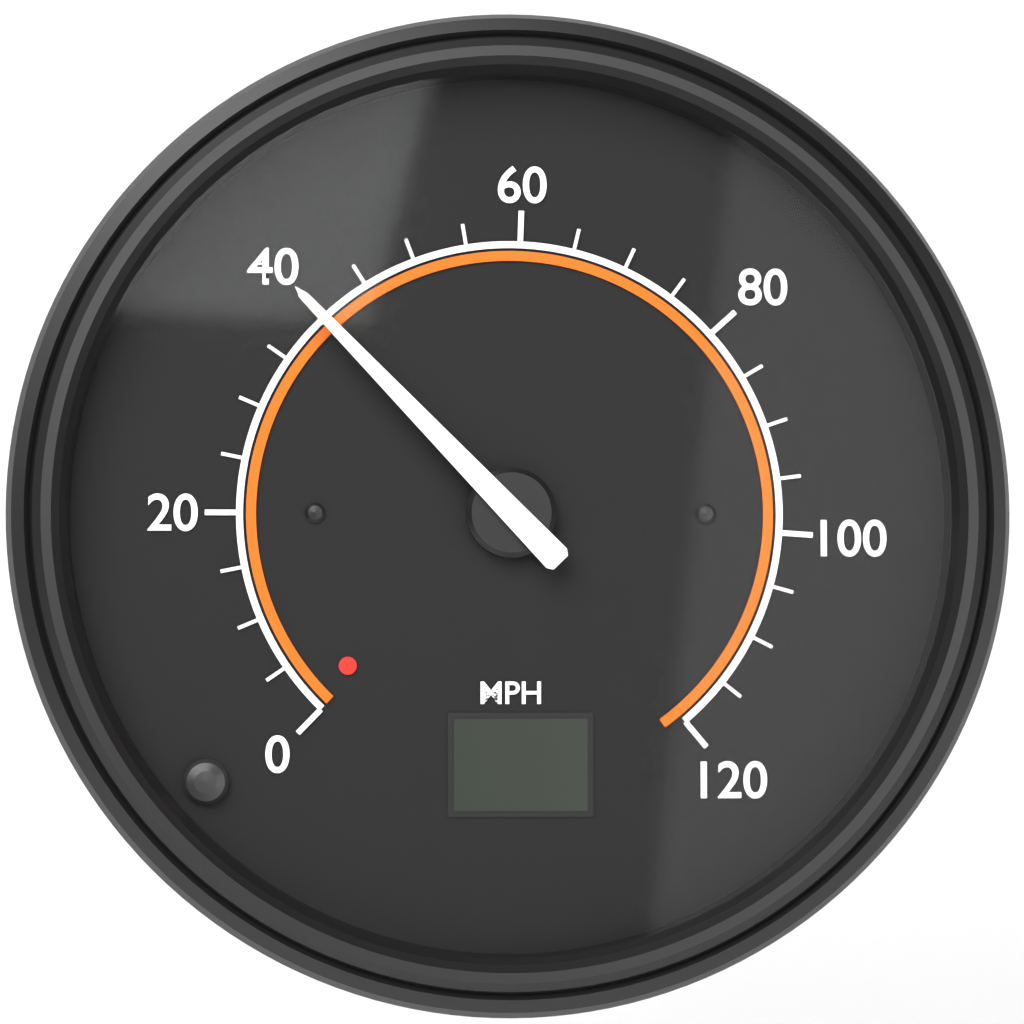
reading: 40 MPH
